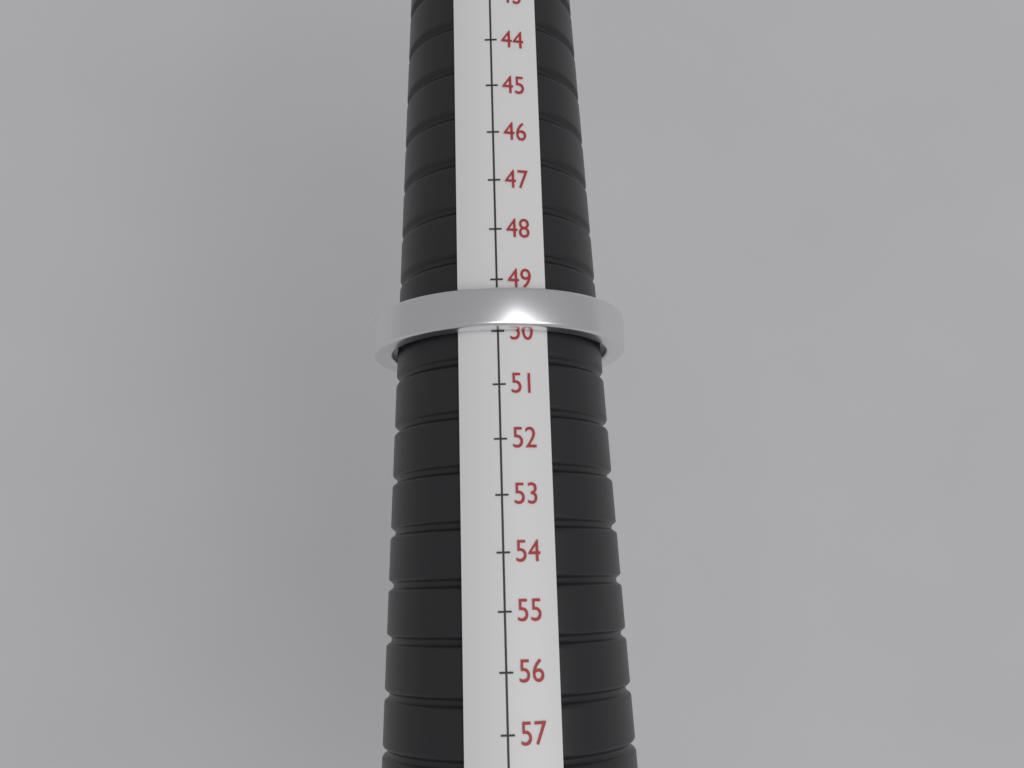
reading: 50 mm
